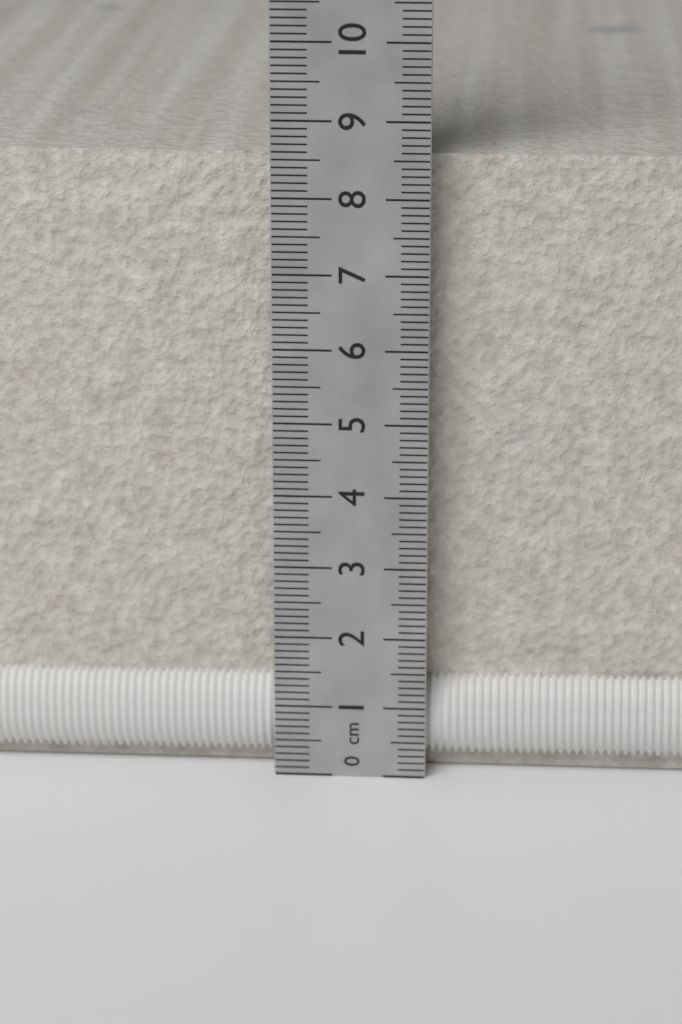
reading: 8.5 cm
